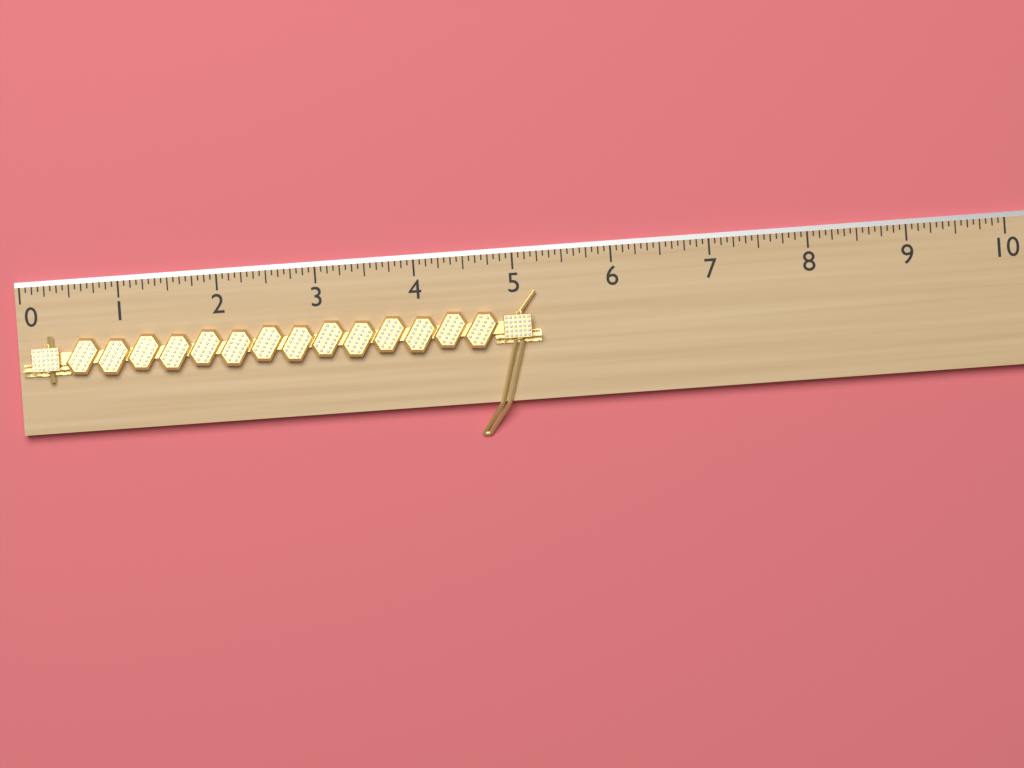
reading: 5.2500 (no unit)
